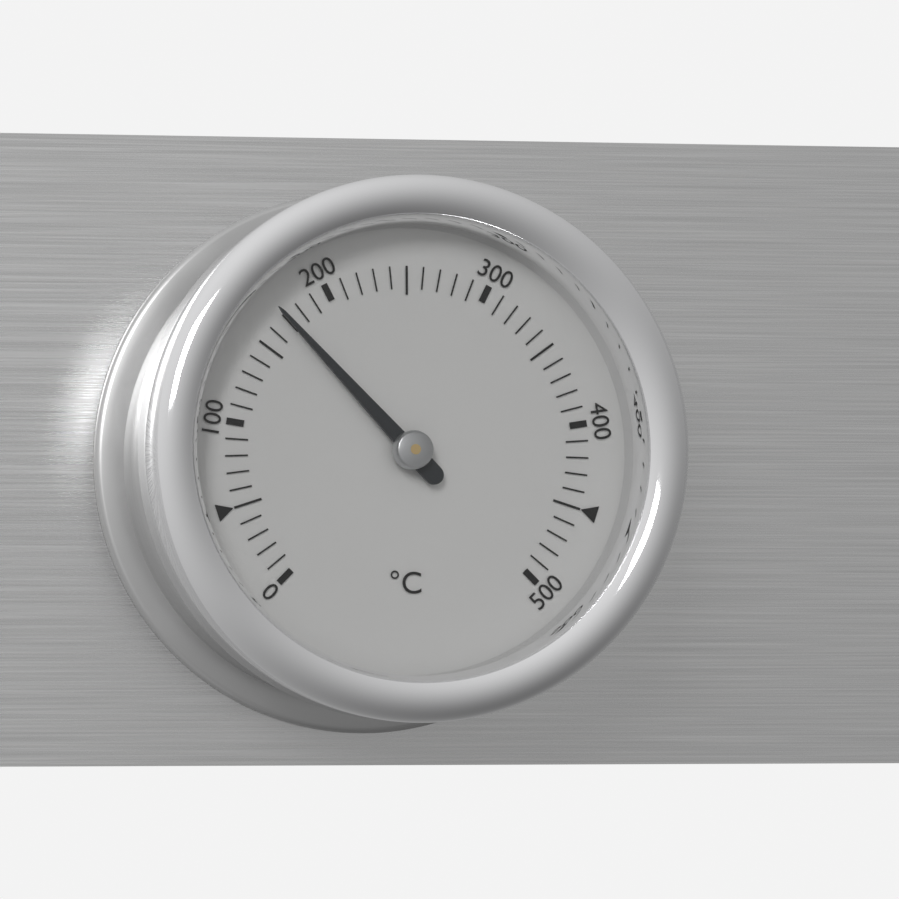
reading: 170 °C
